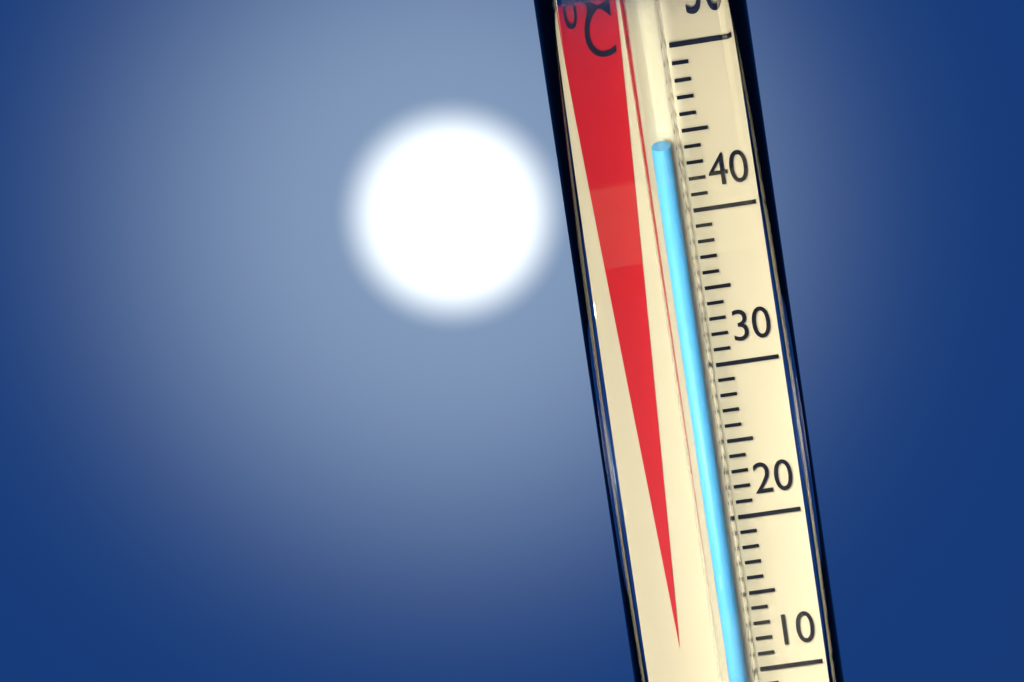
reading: 45 °C
